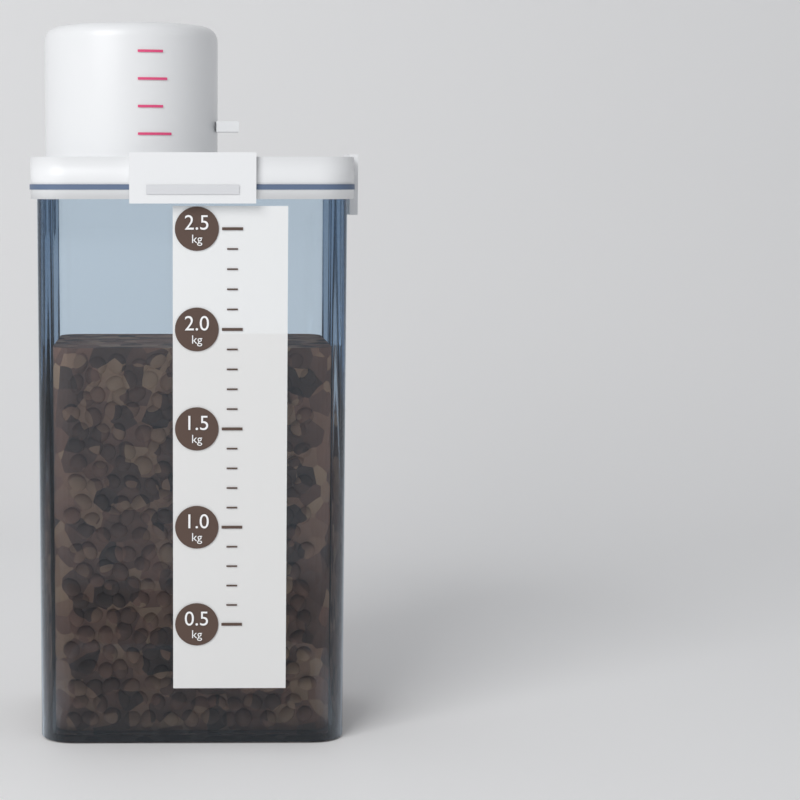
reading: 1.9 kg
